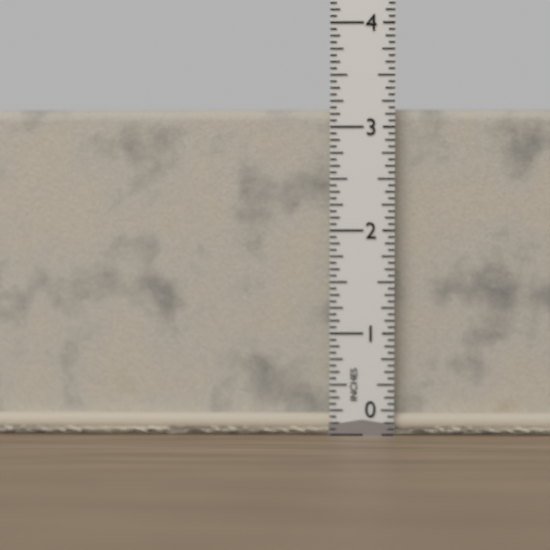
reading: 3.1875 in
